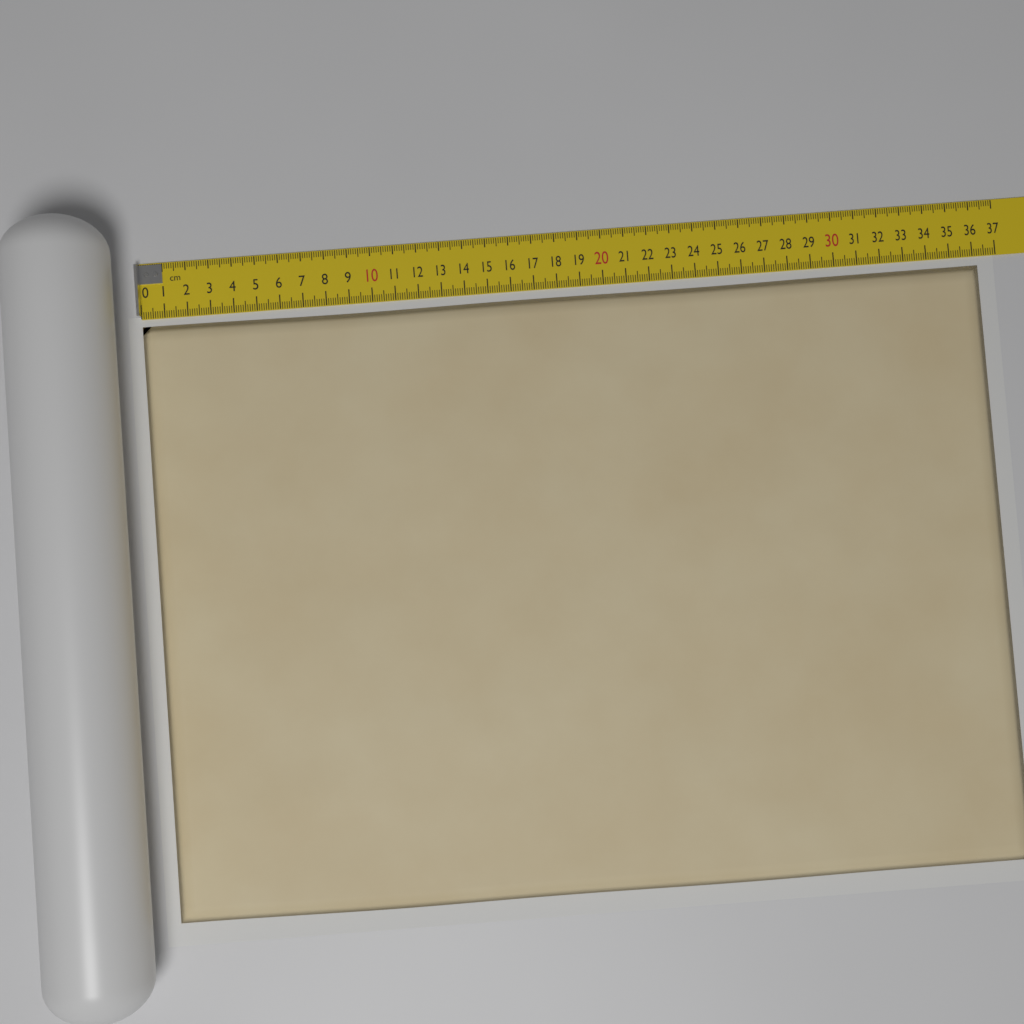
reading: 36.2 cm
